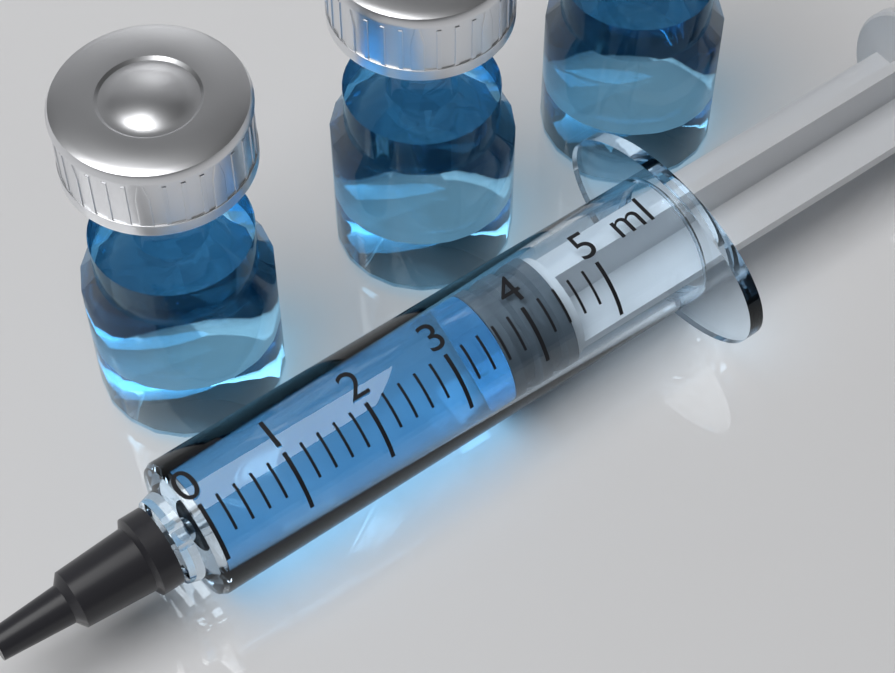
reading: 3.6 ml
